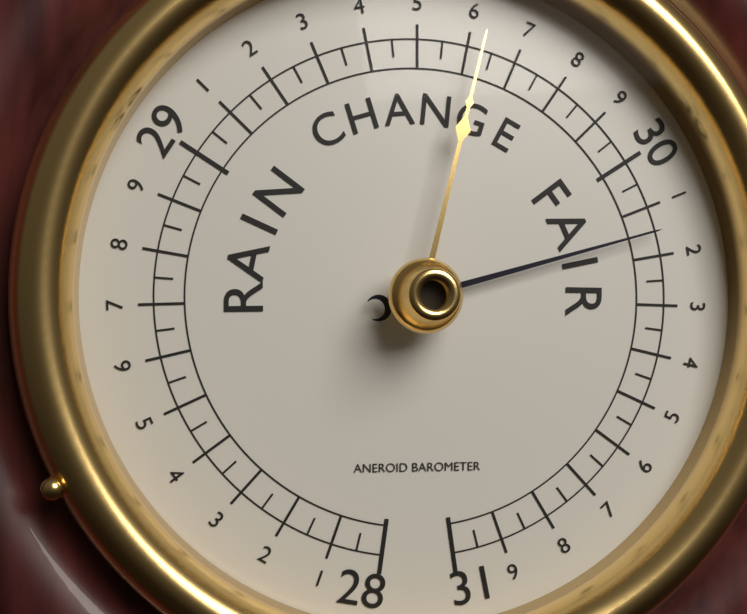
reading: 30.15 (no unit)
